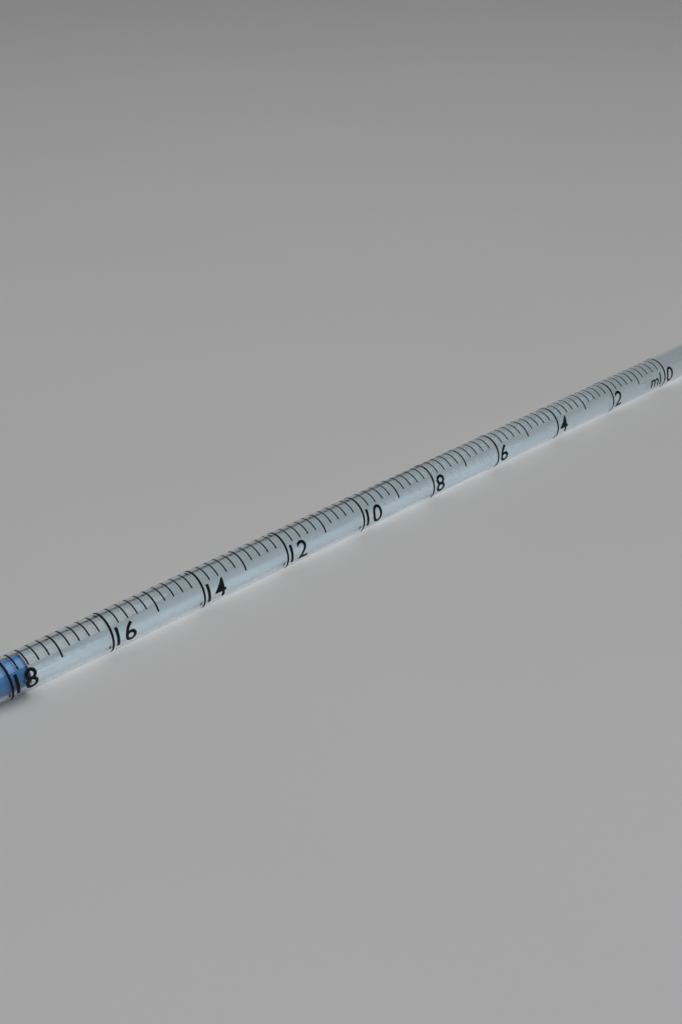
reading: 17.6 ml
